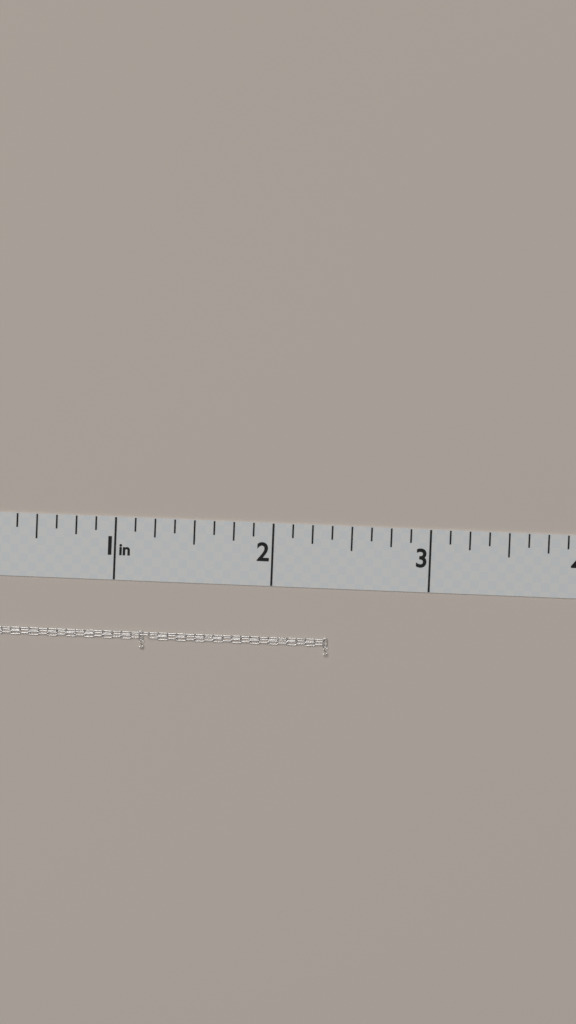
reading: 2.375 in
